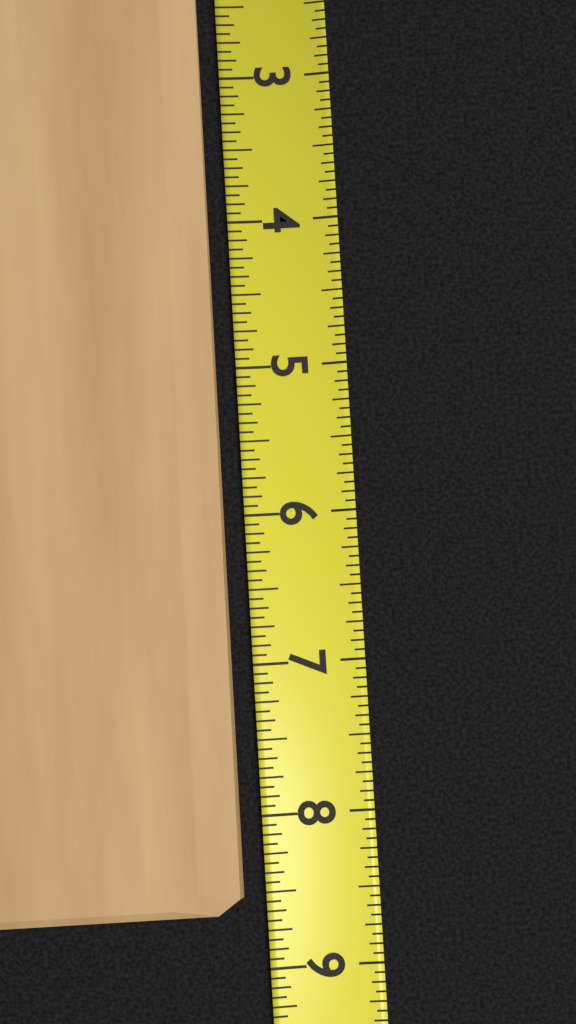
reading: 8.6250 (no unit)
